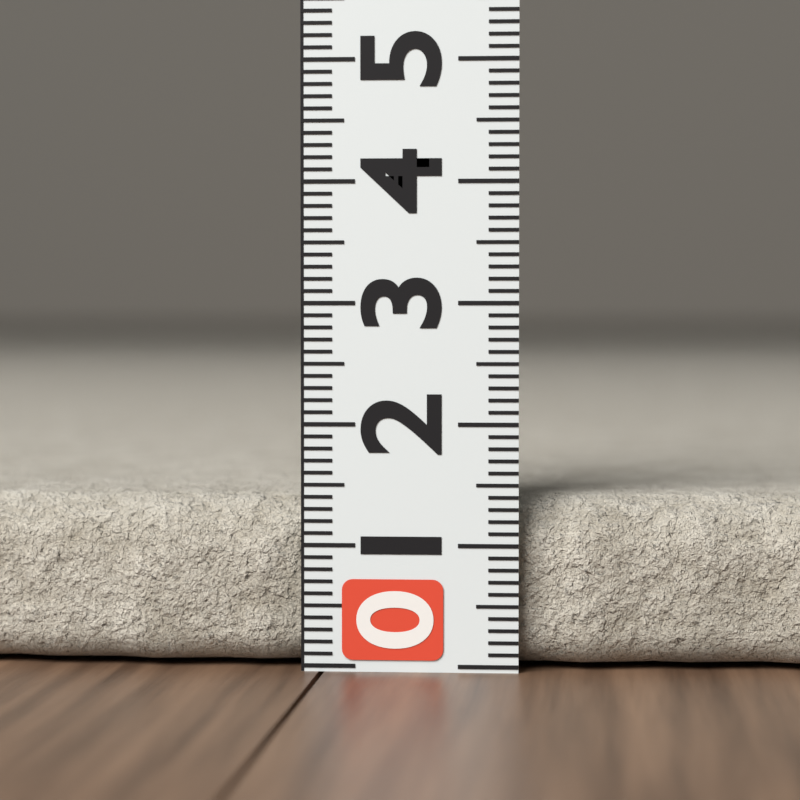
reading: 1.4 (no unit)
